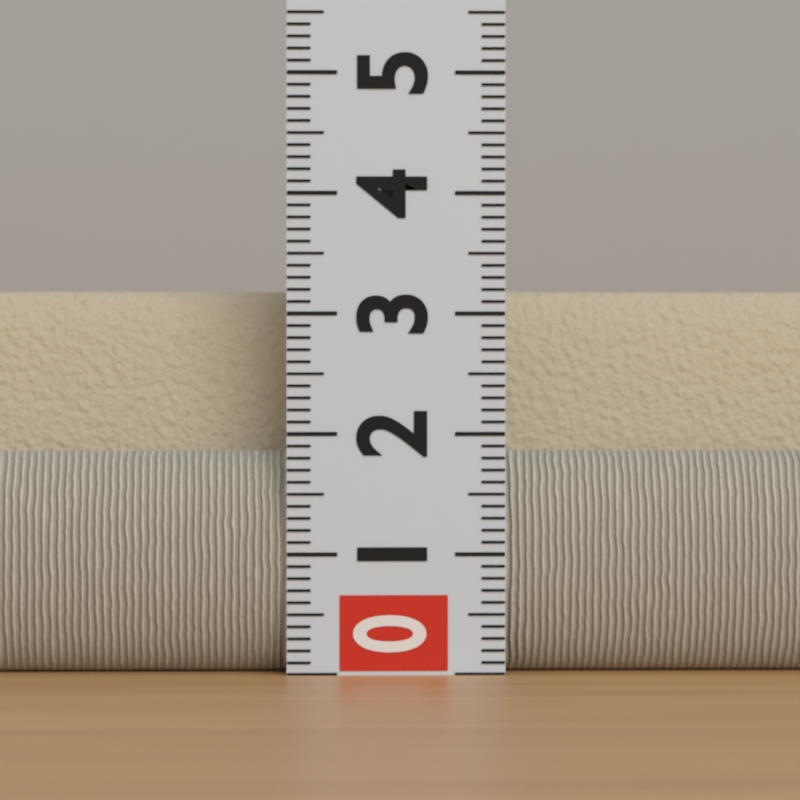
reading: 3.2 (no unit)
